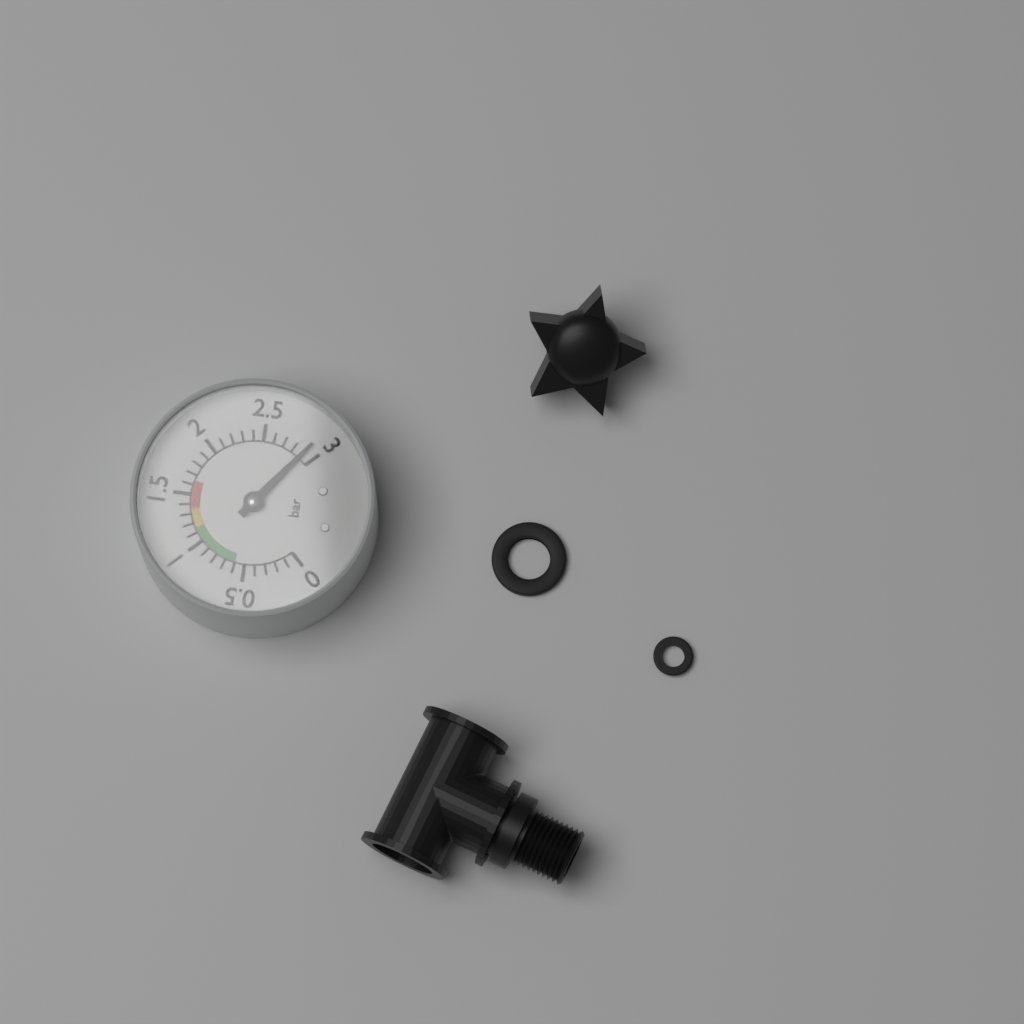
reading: 2.9 bar
